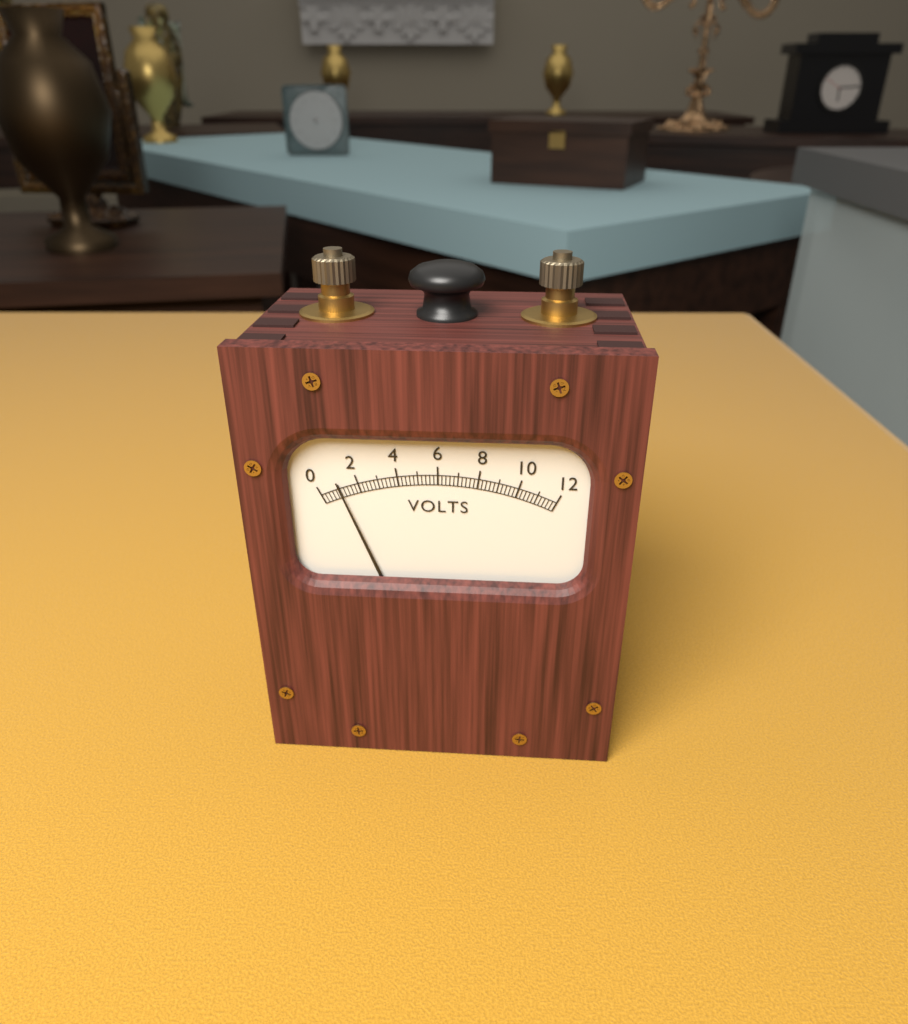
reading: 1.0 V
